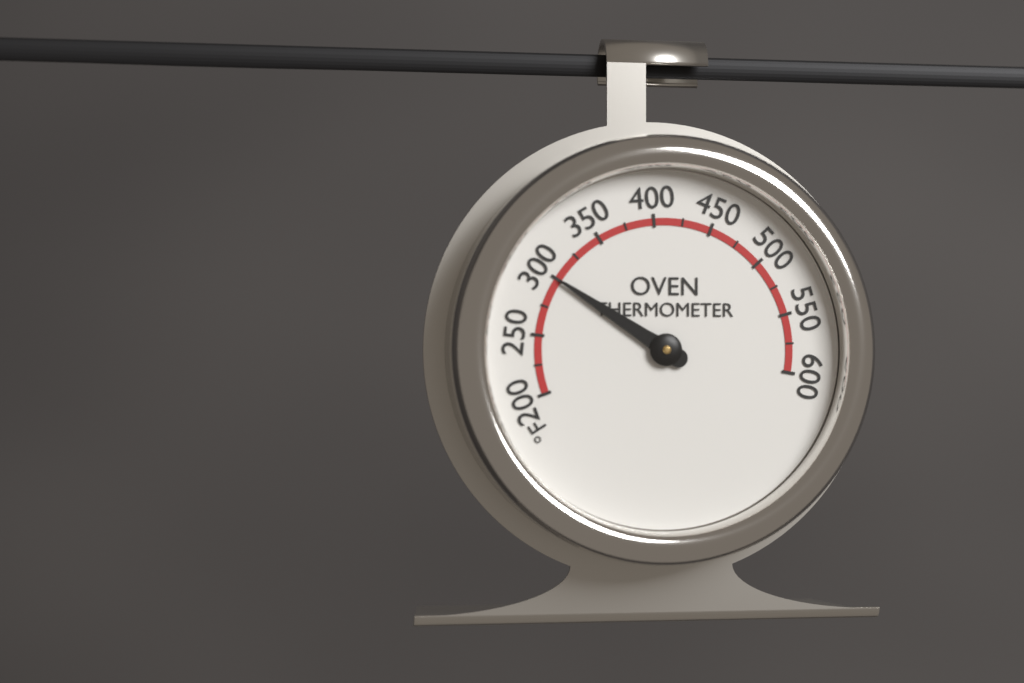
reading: 300 °F
